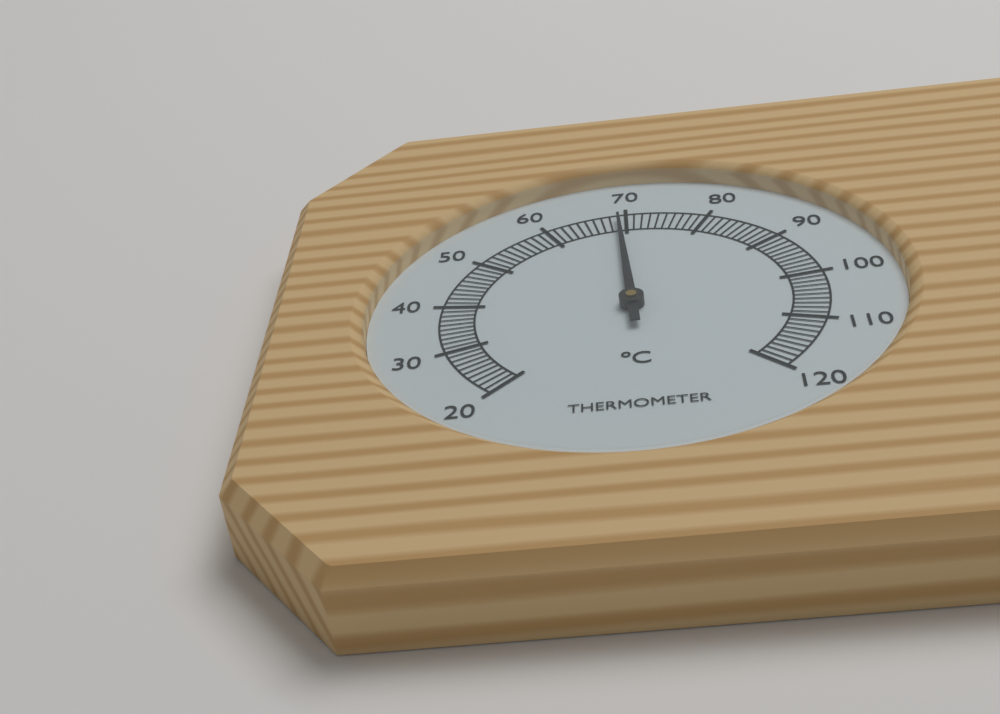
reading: 69 °C
